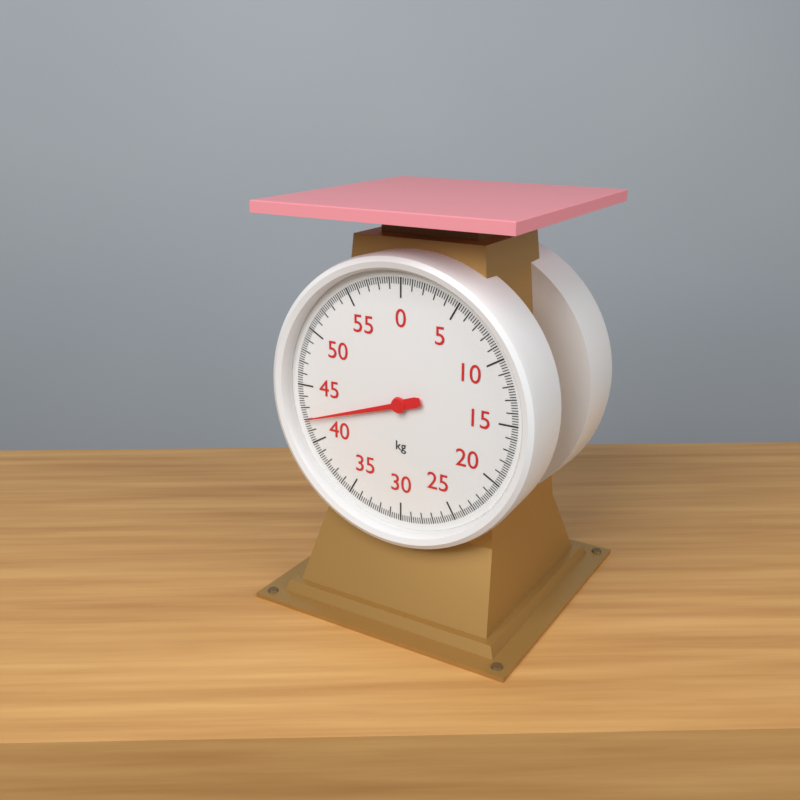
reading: 42.0 kg
